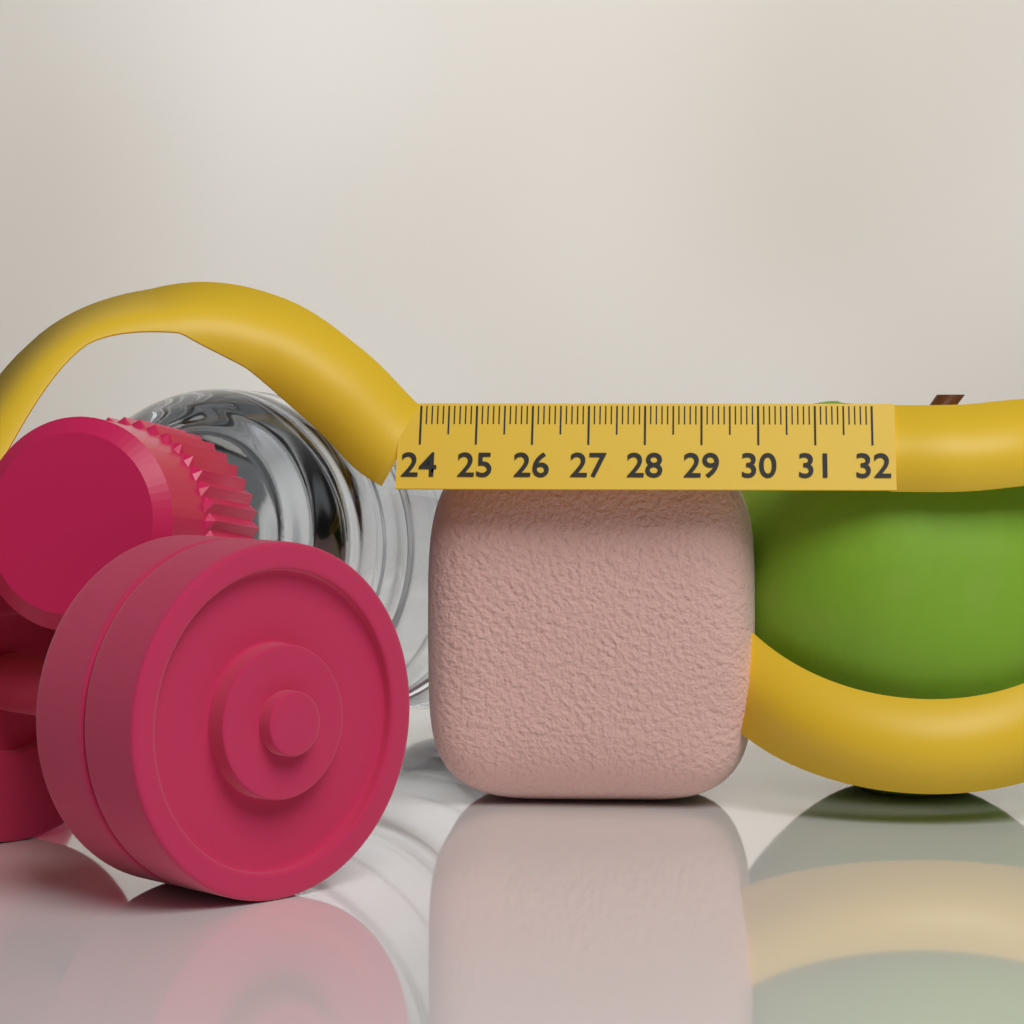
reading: 30.0 (no unit)
